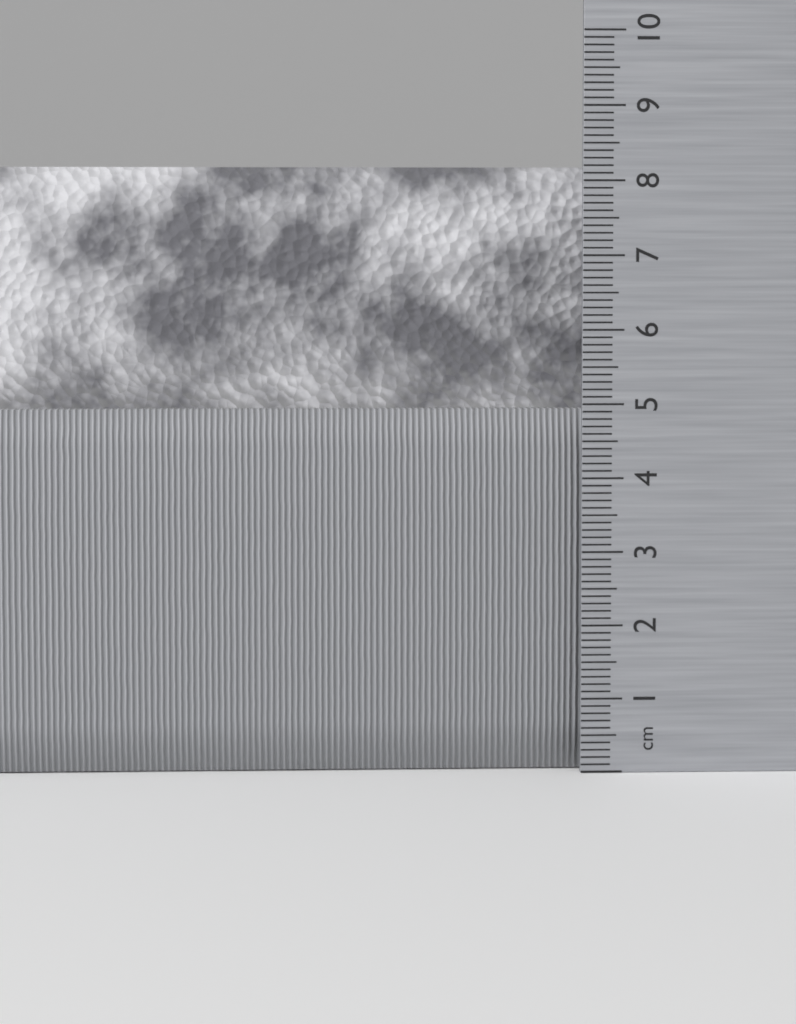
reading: 8.2 cm
